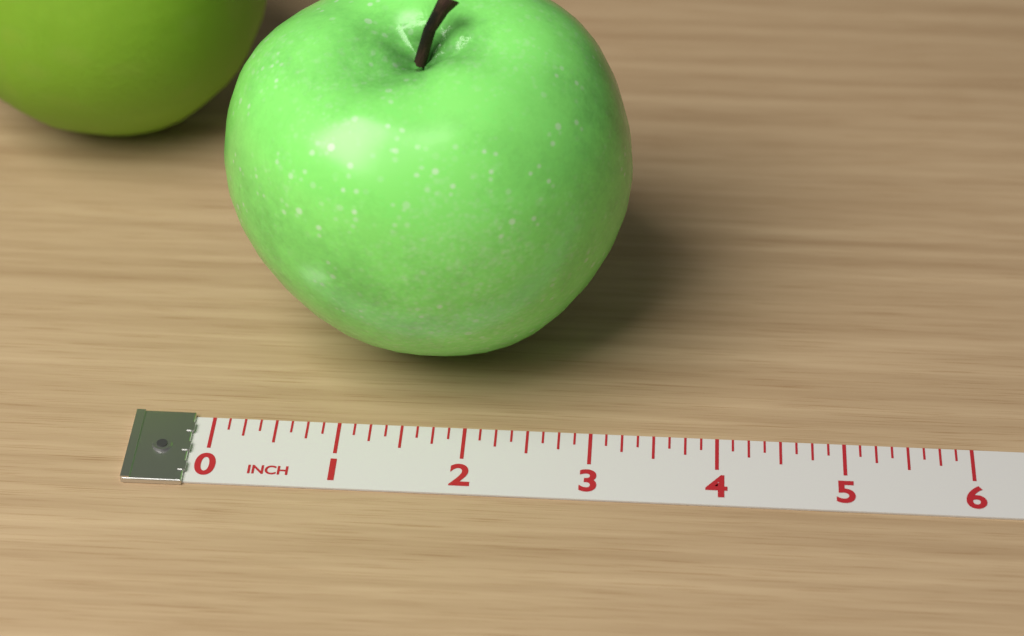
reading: 3.250 inch
